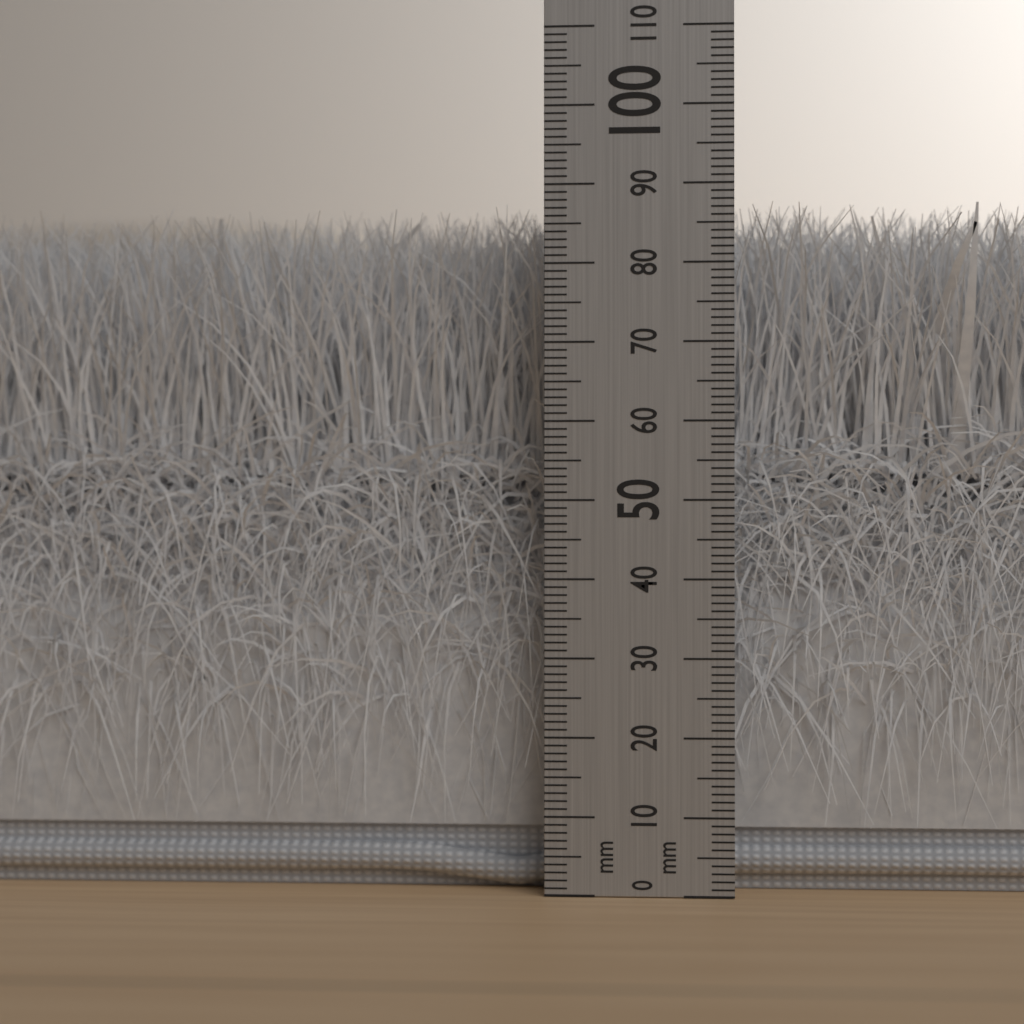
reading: 88 mm
